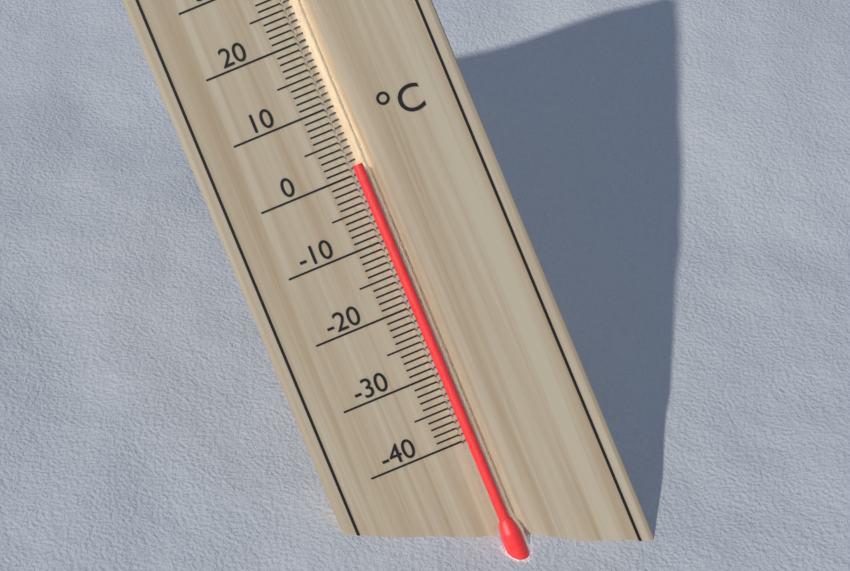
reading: 1 °C
